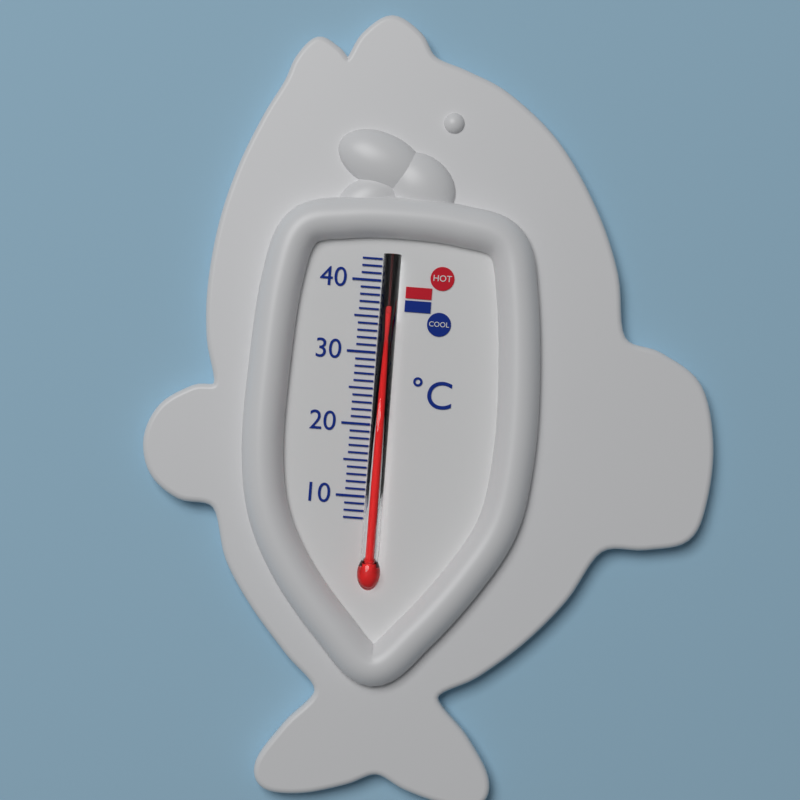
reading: 35 °C
